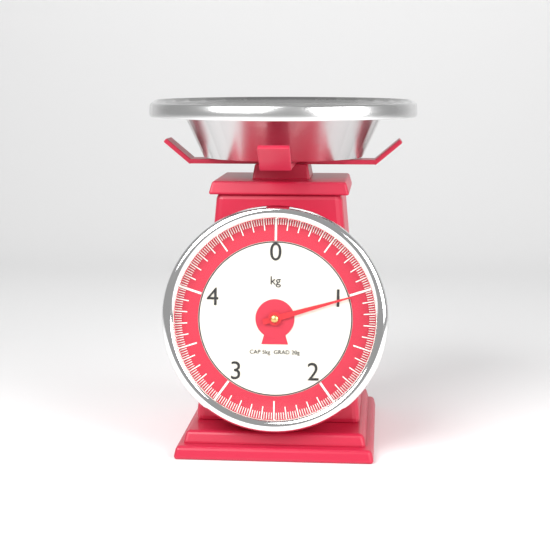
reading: 1.02 kg
